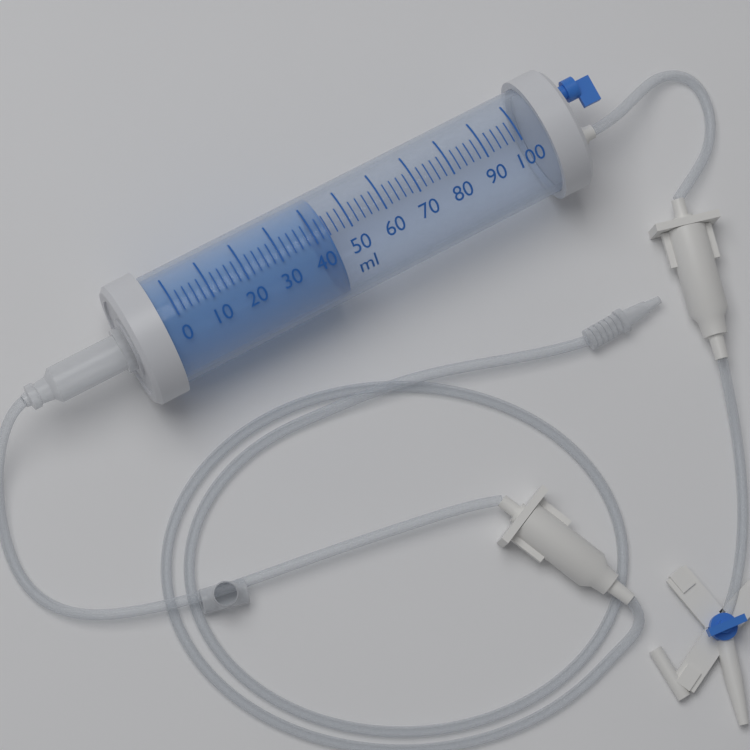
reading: 44 ml
